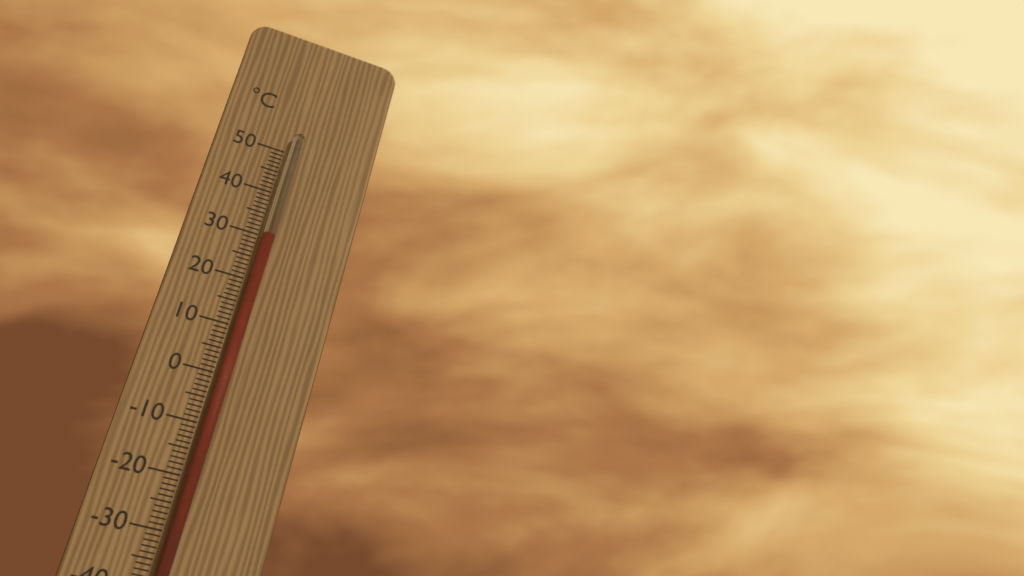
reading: 30 °C
